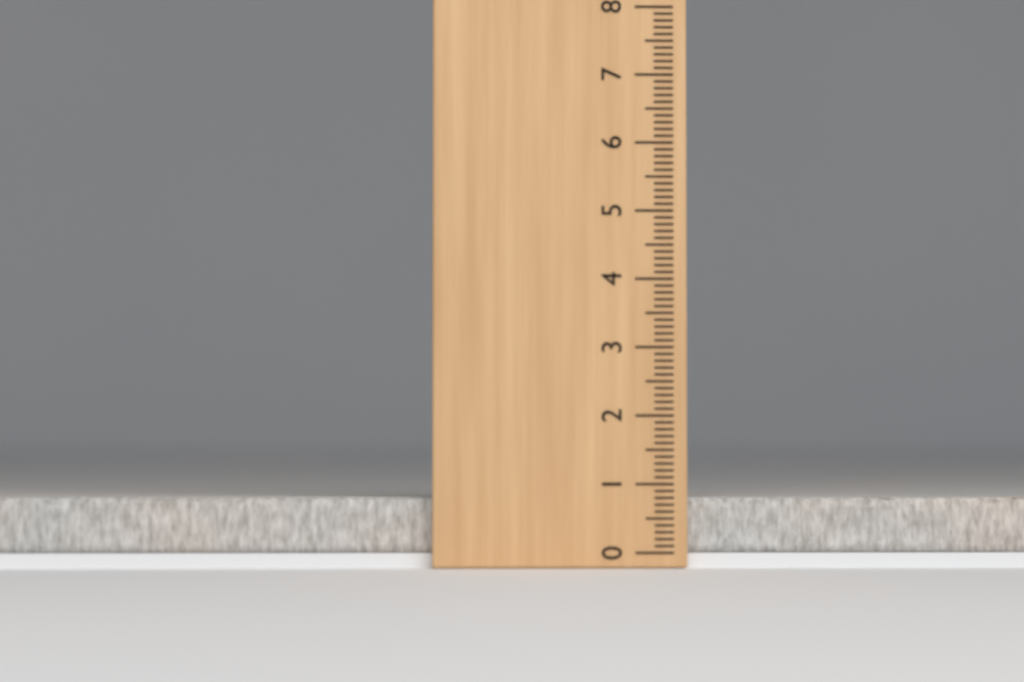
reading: 0.8 (no unit)
